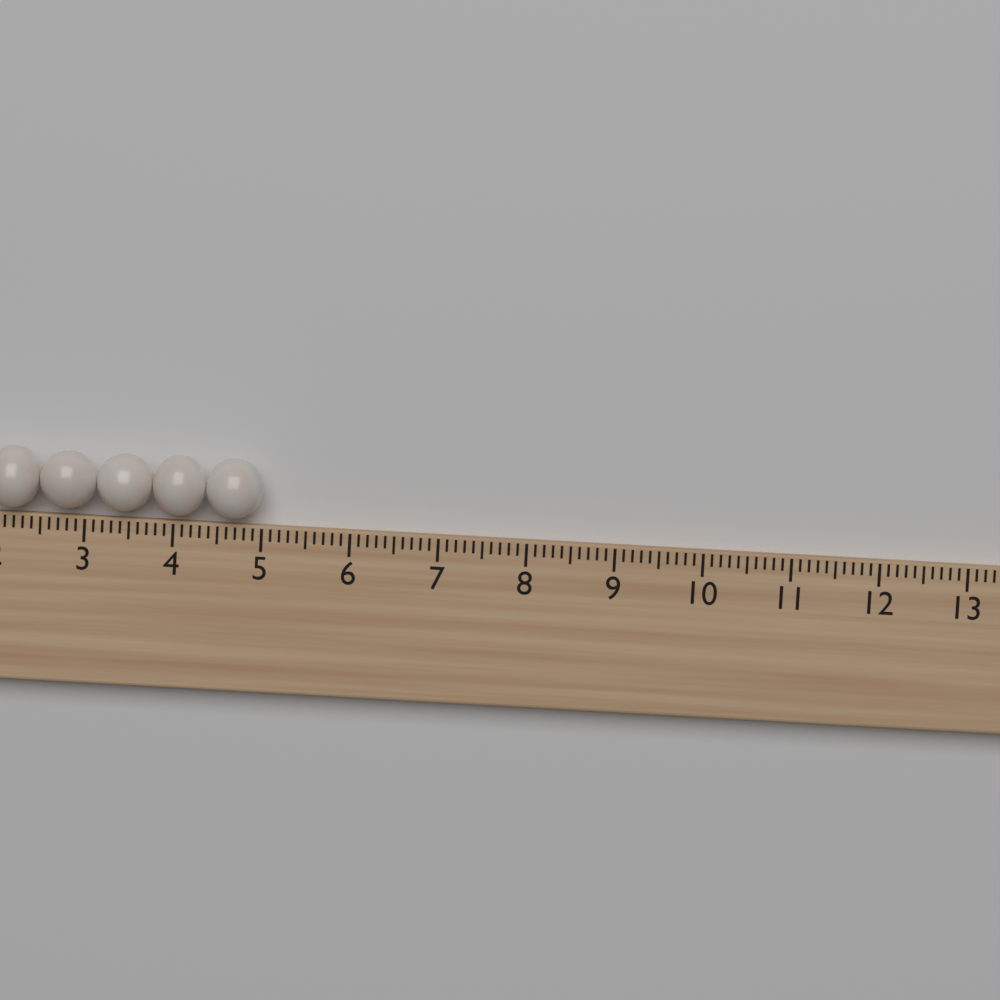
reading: 5.0 (no unit)
